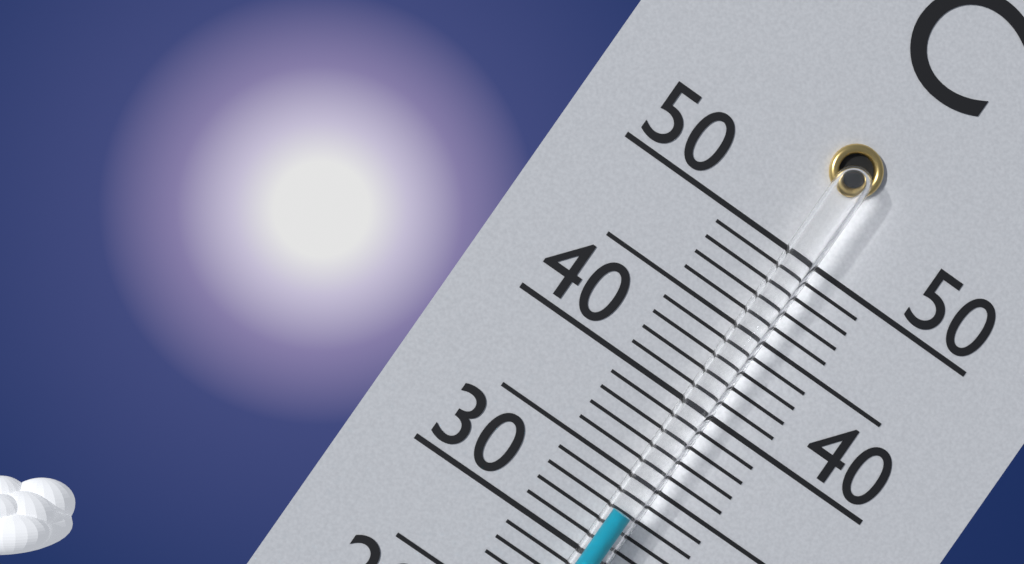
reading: 33 °C
